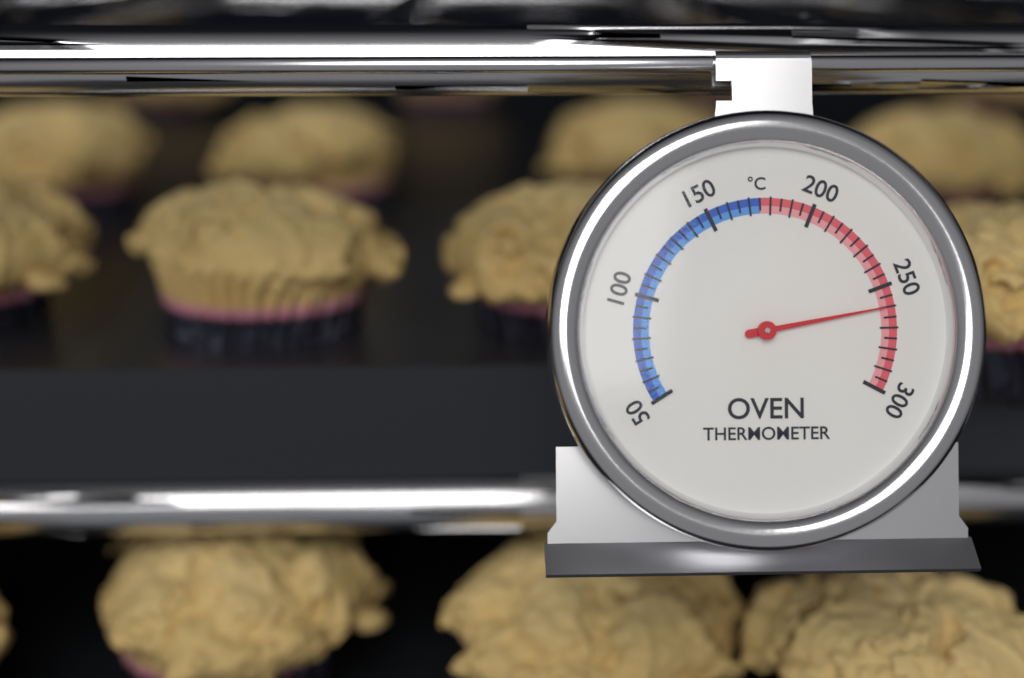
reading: 260 °C
